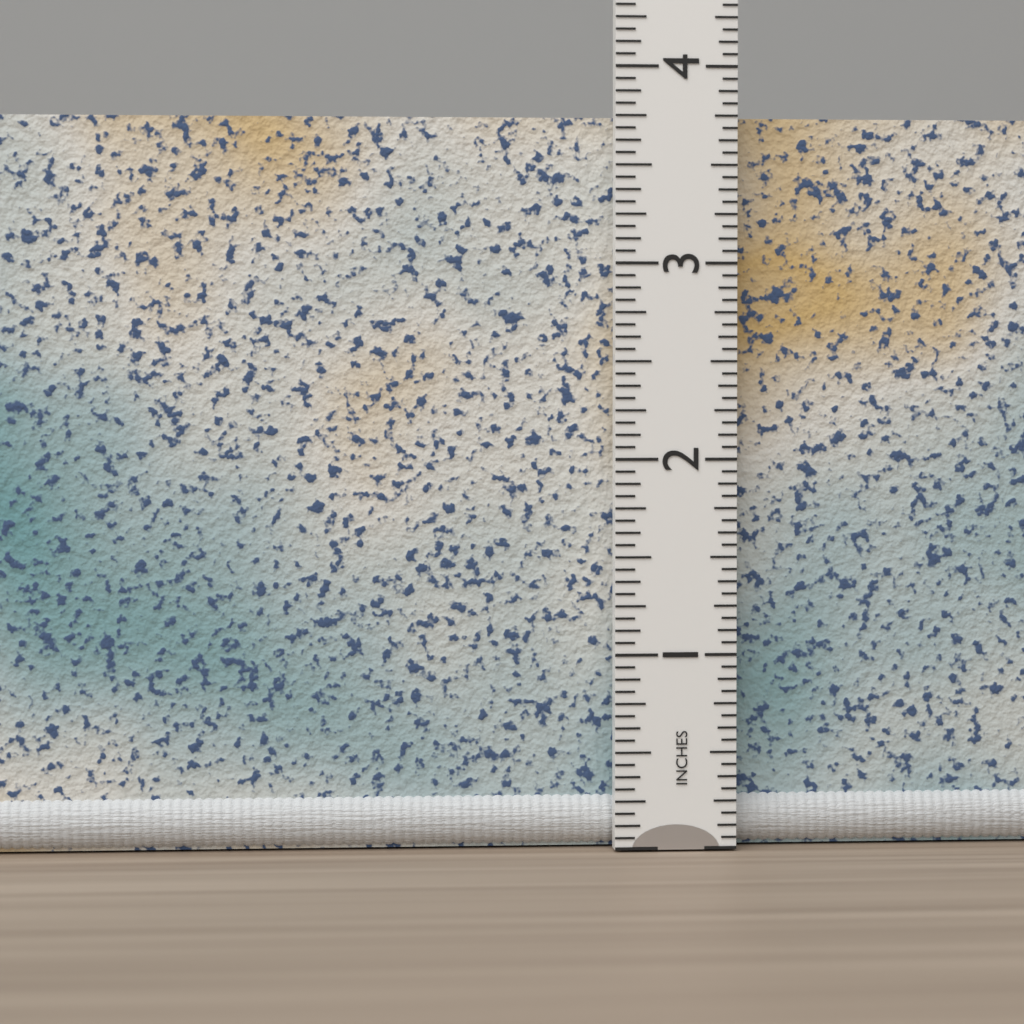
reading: 3.7500 in
